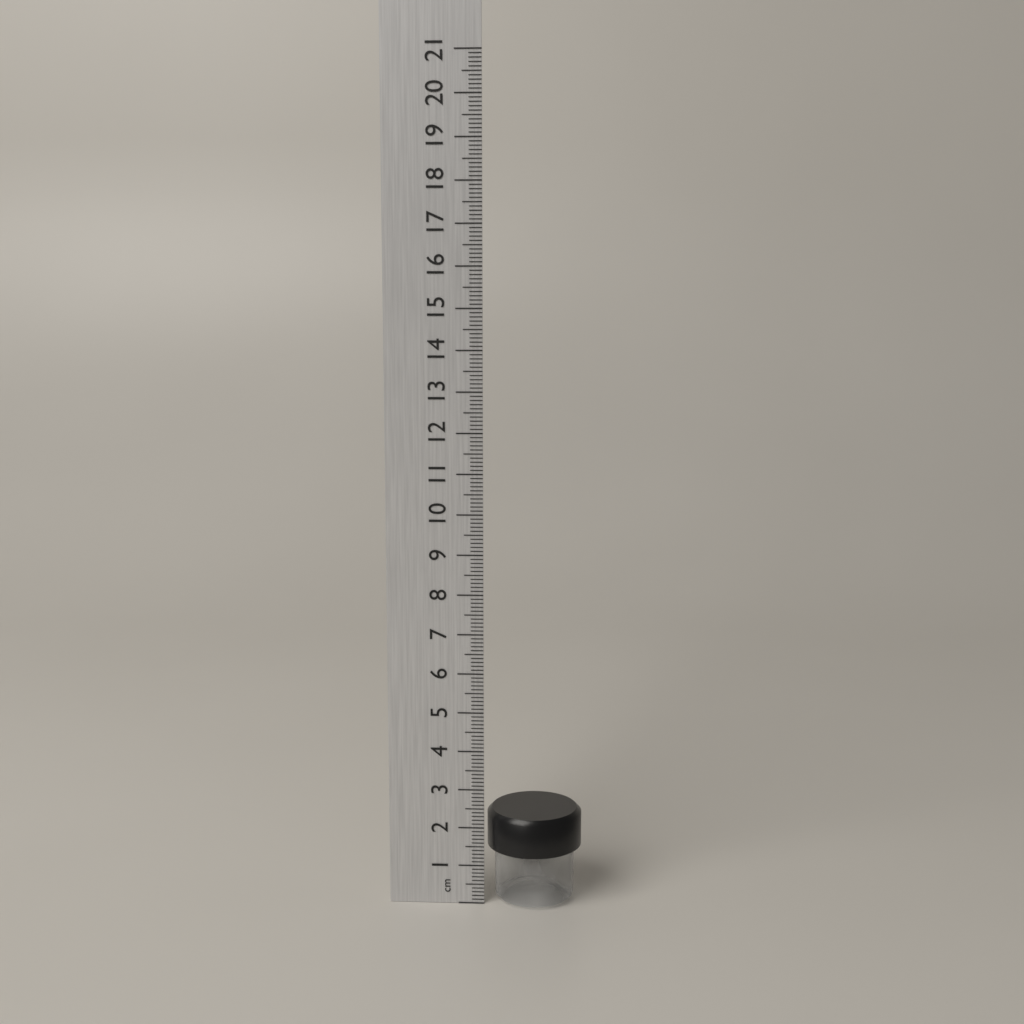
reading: 2.4 cm
